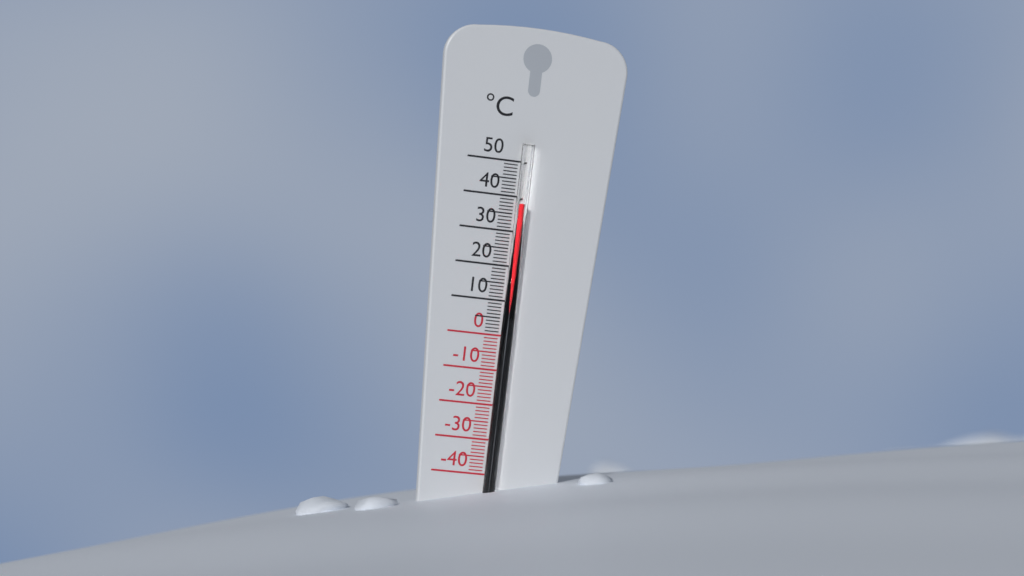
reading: 38 °C
